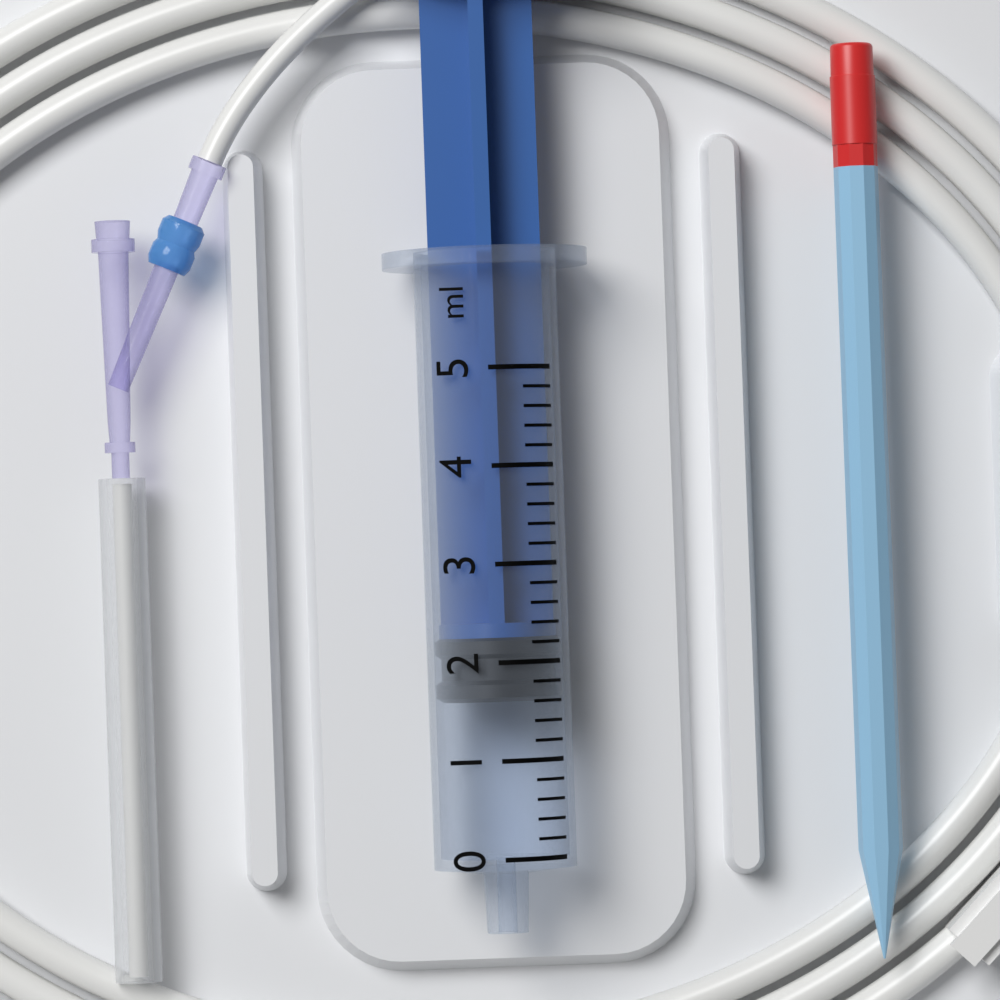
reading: 1.6 ml
